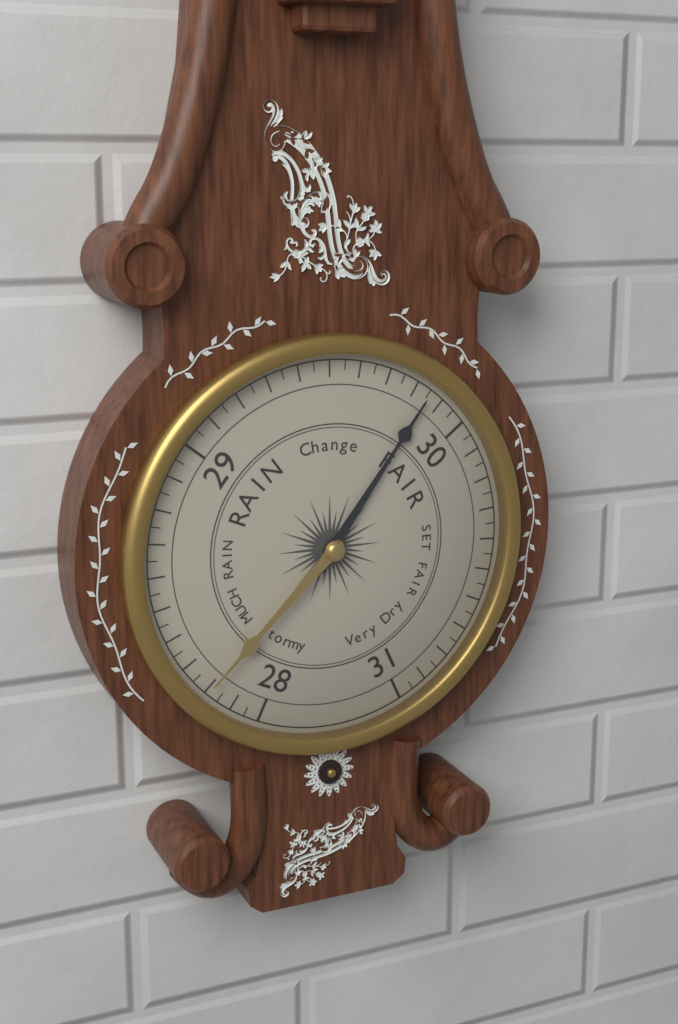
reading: 29.85 (no unit)
